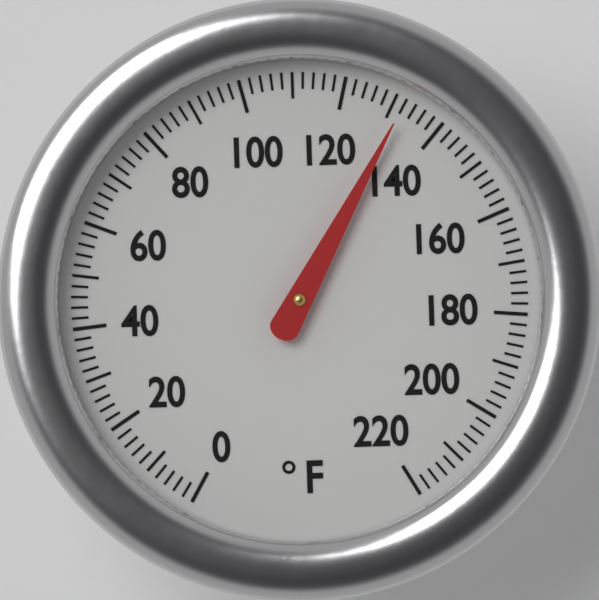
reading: 132 °F
